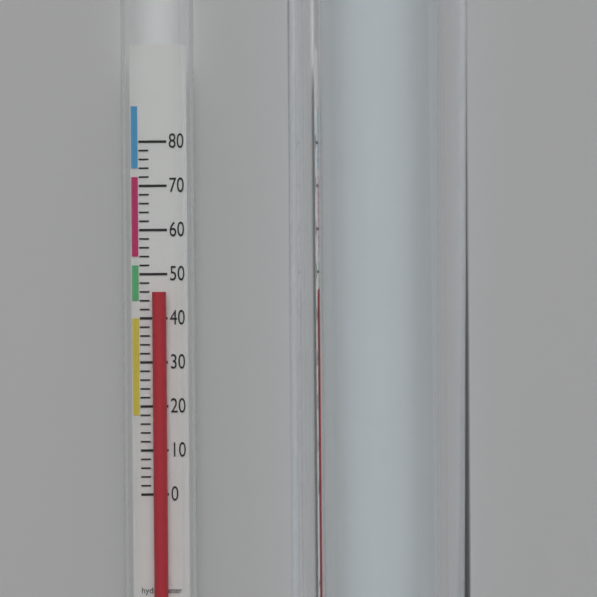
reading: 46 (no unit)
